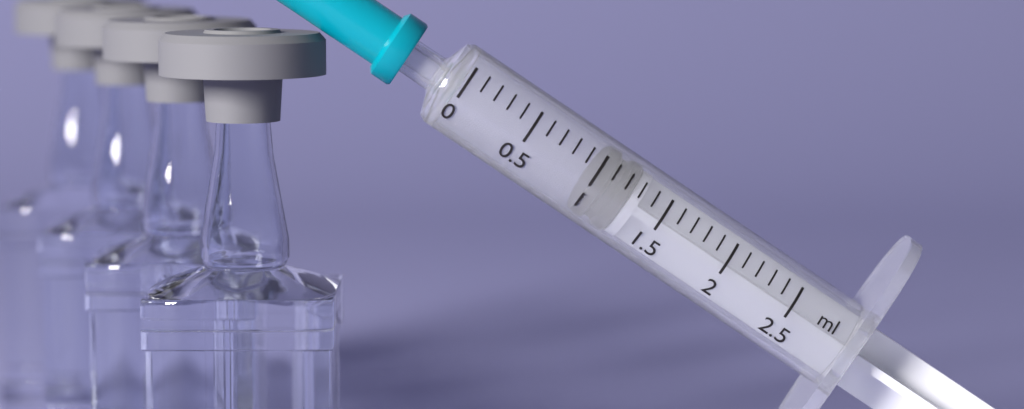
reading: 1.0 ml
